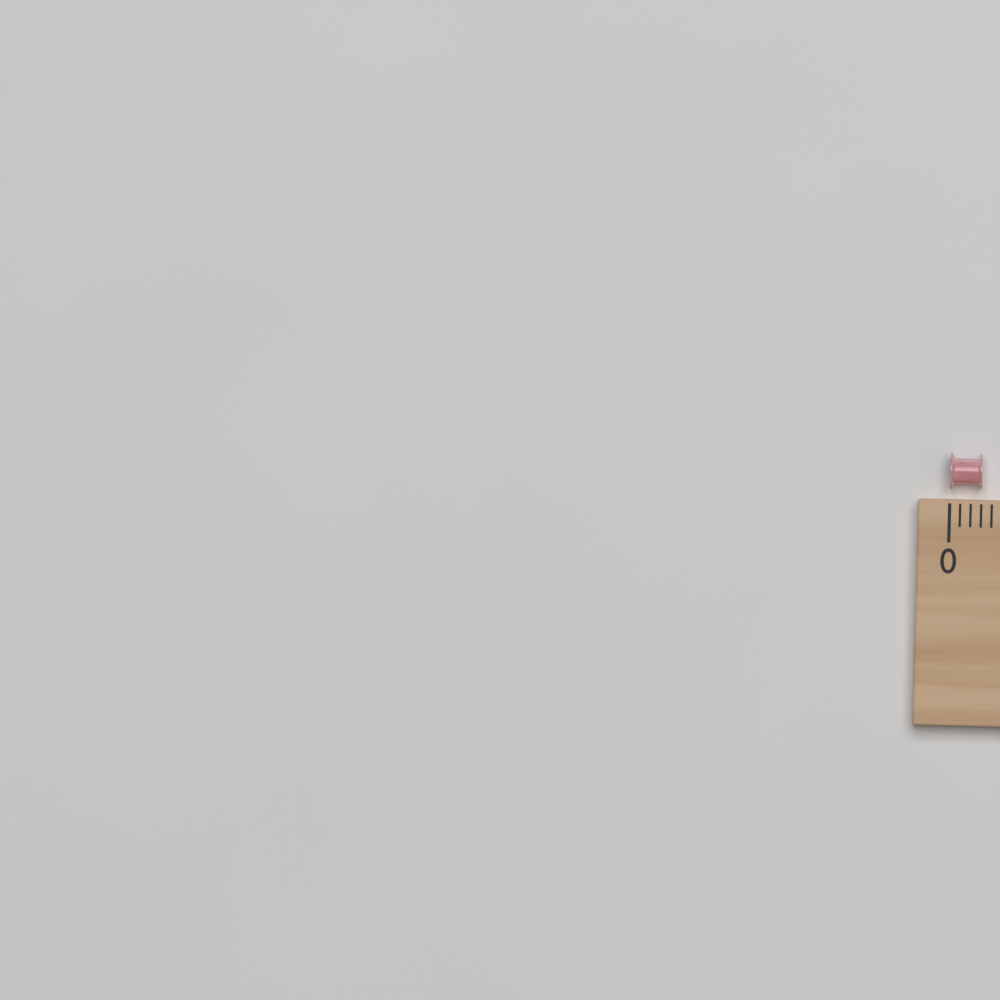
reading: 0.3 (no unit)
